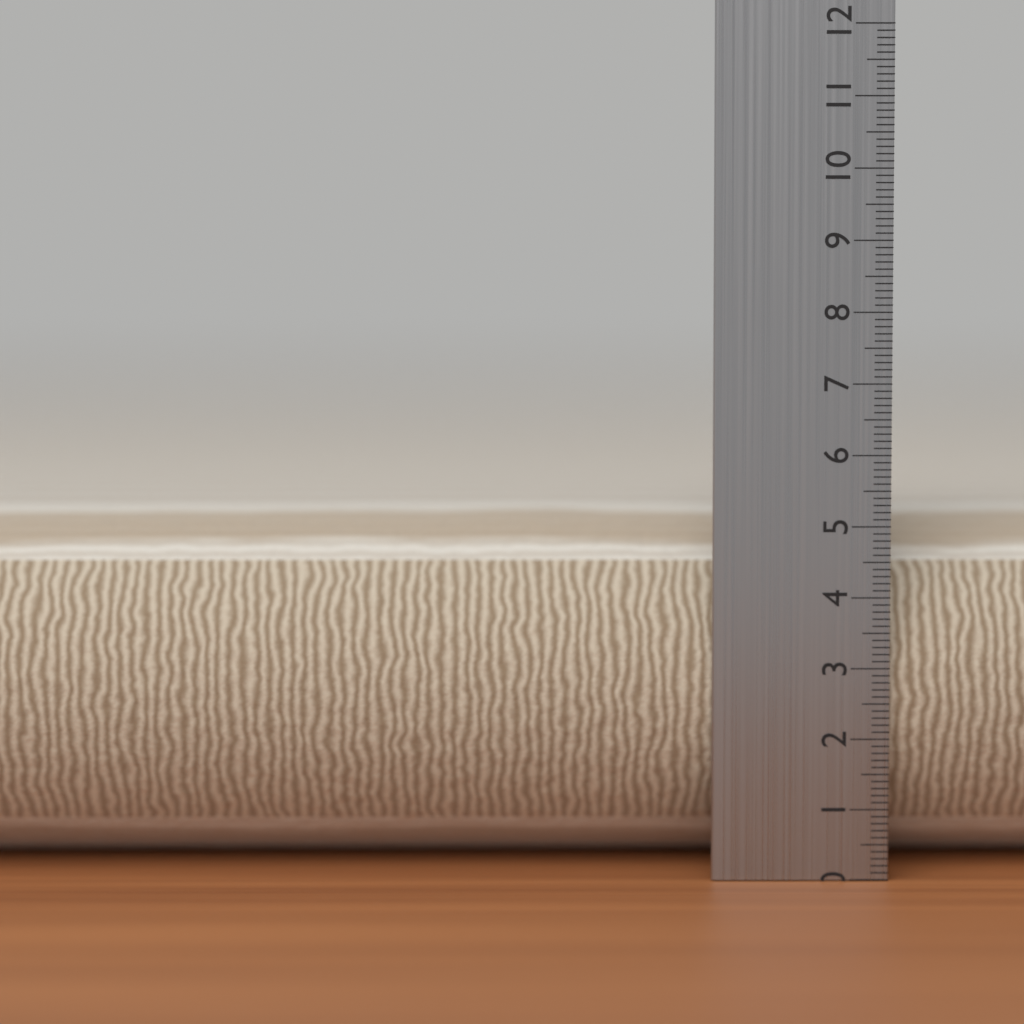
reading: 5.2 cm
